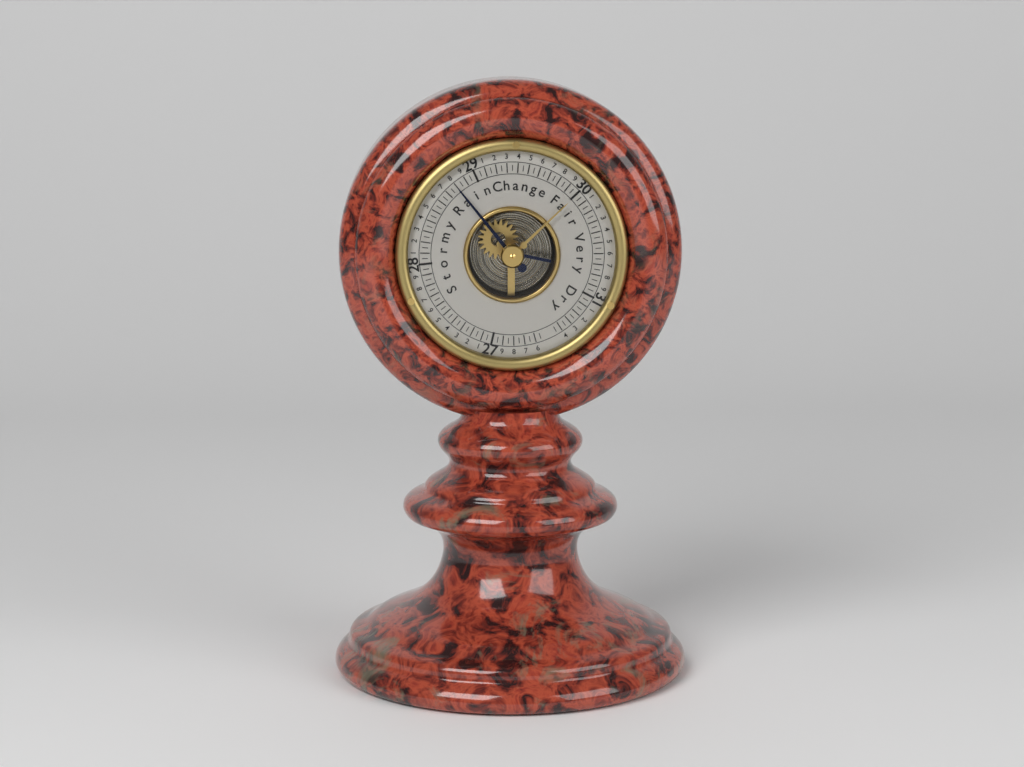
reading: 28.80 (no unit)
